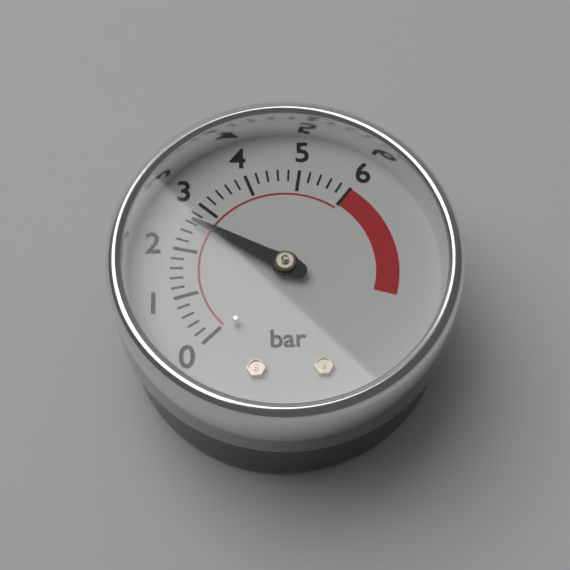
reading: 2.6 bar
